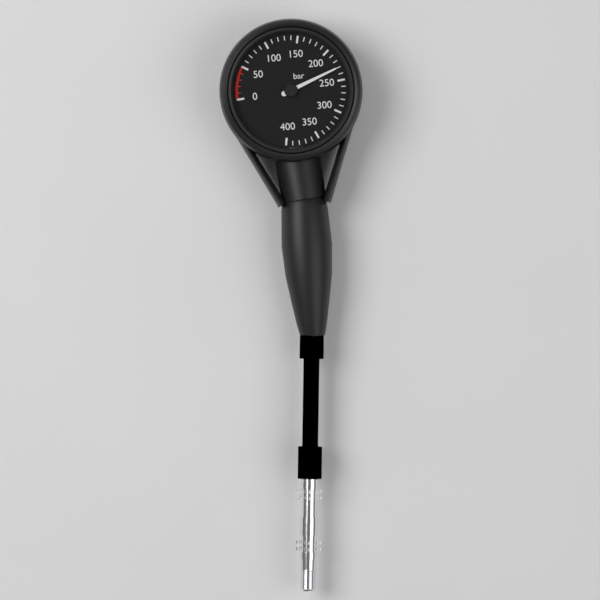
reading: 230 bar
